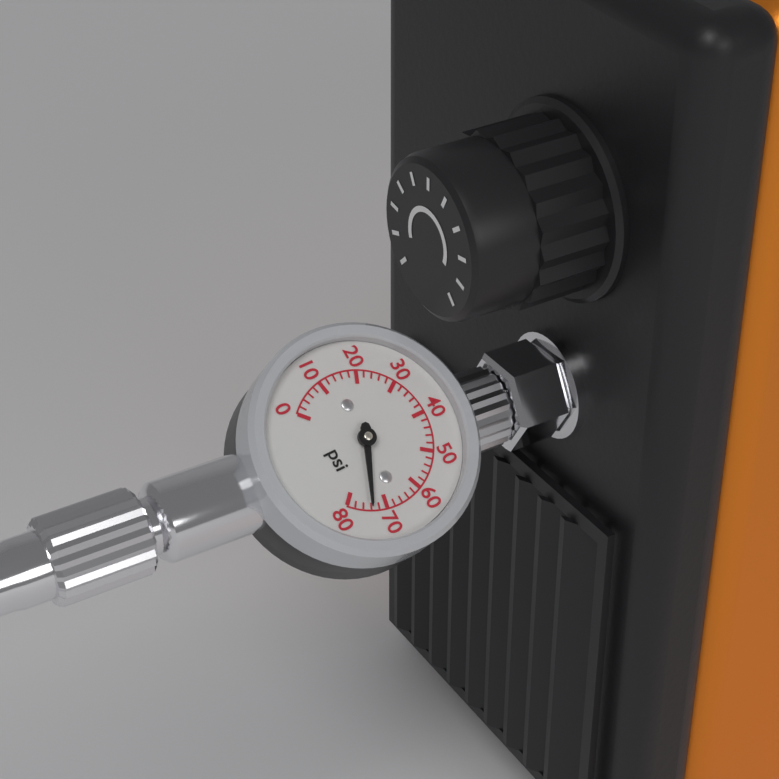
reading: 74 psi
